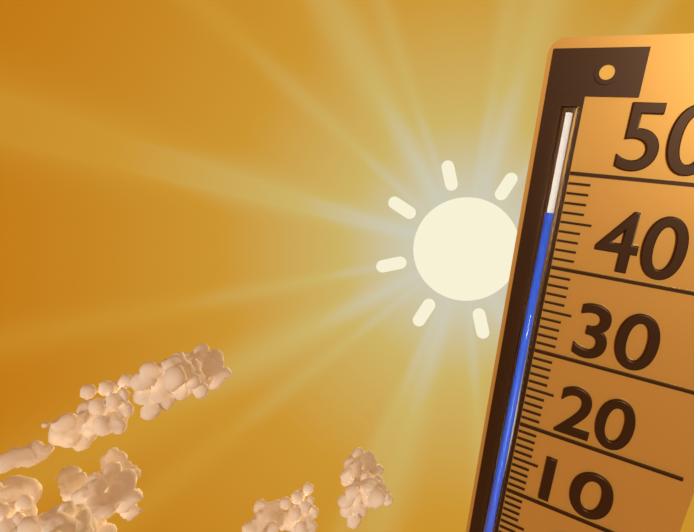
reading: 46 (no unit)
